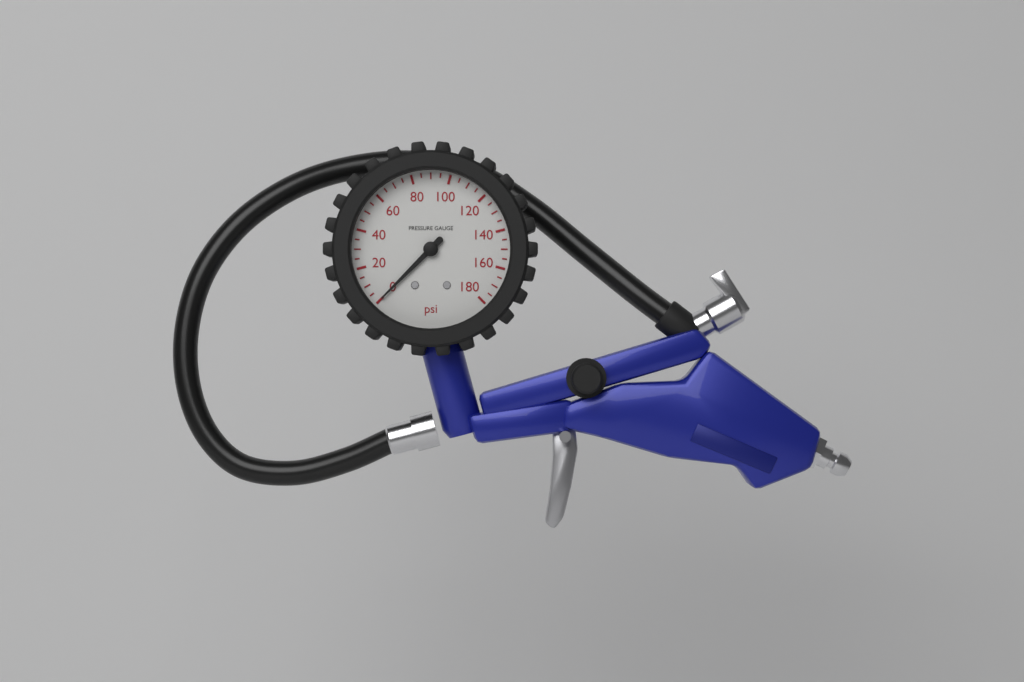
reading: 0 psi
